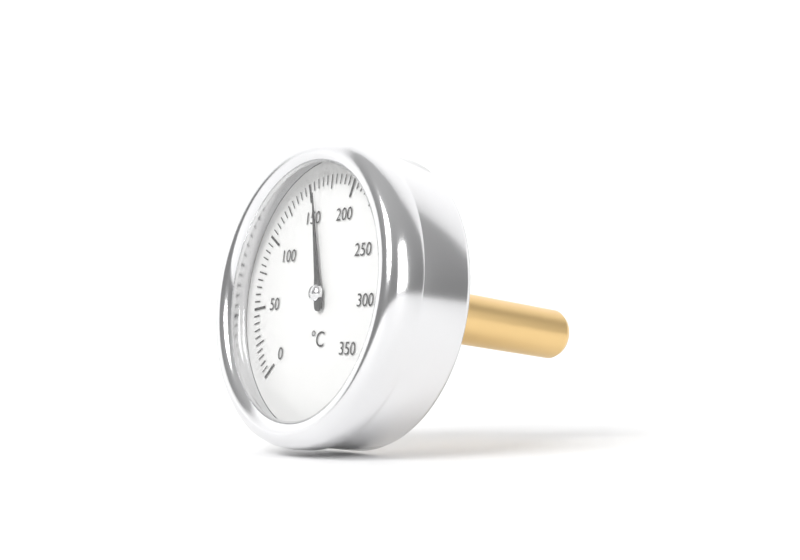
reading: 155 °C
